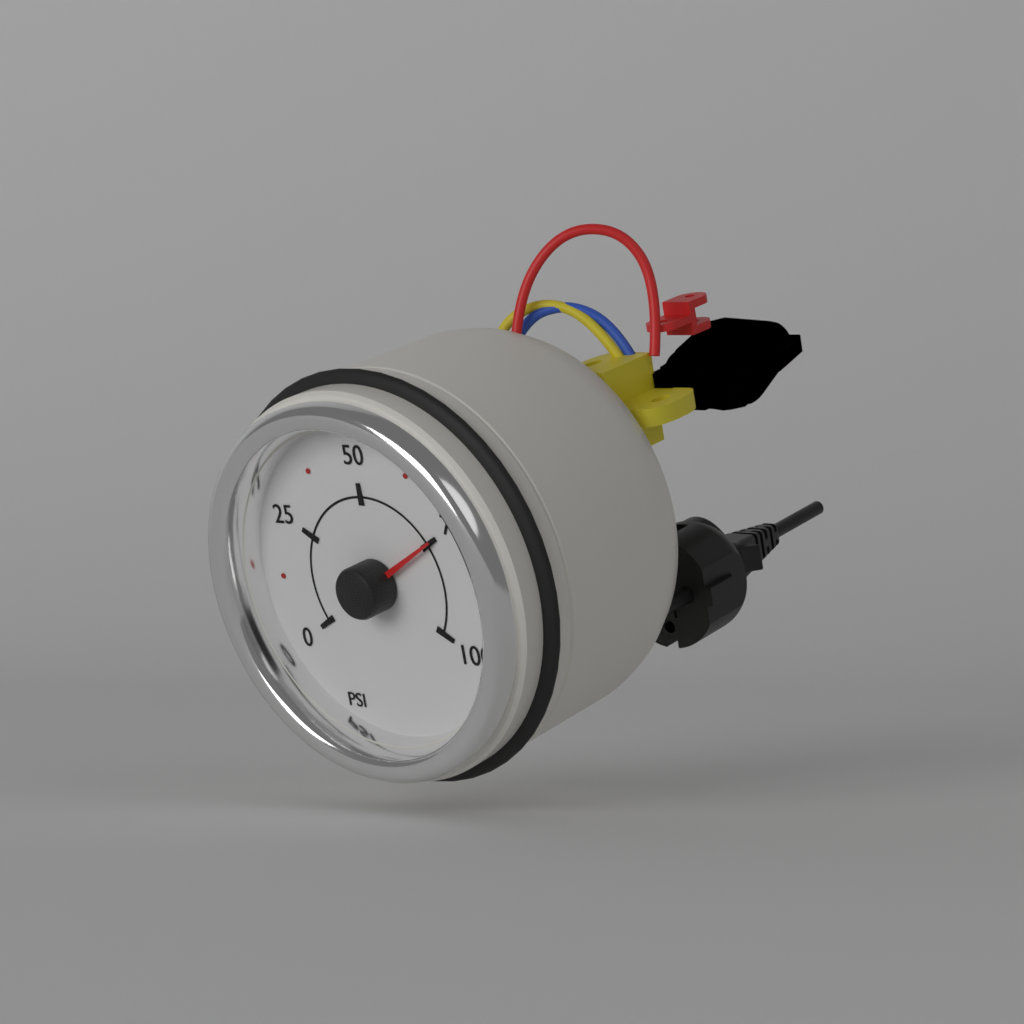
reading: 75.0 psi
